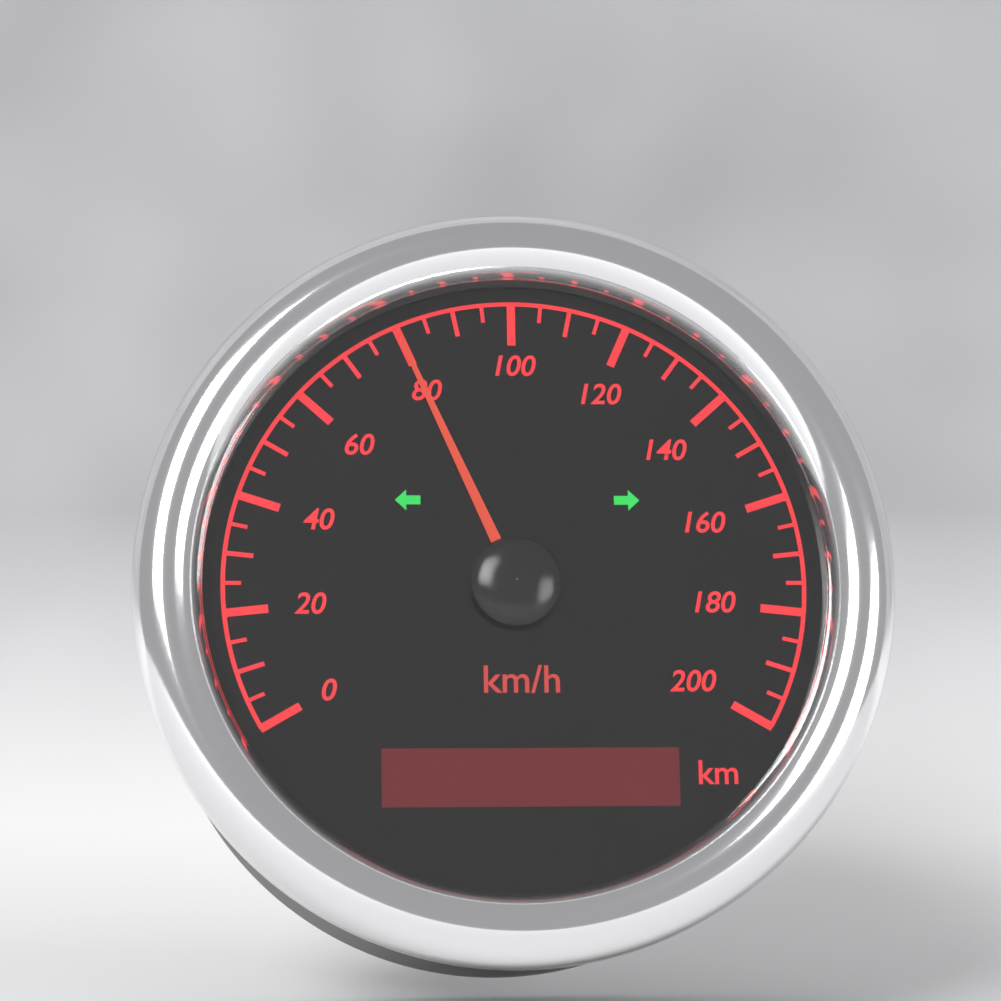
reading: 80 km/h
